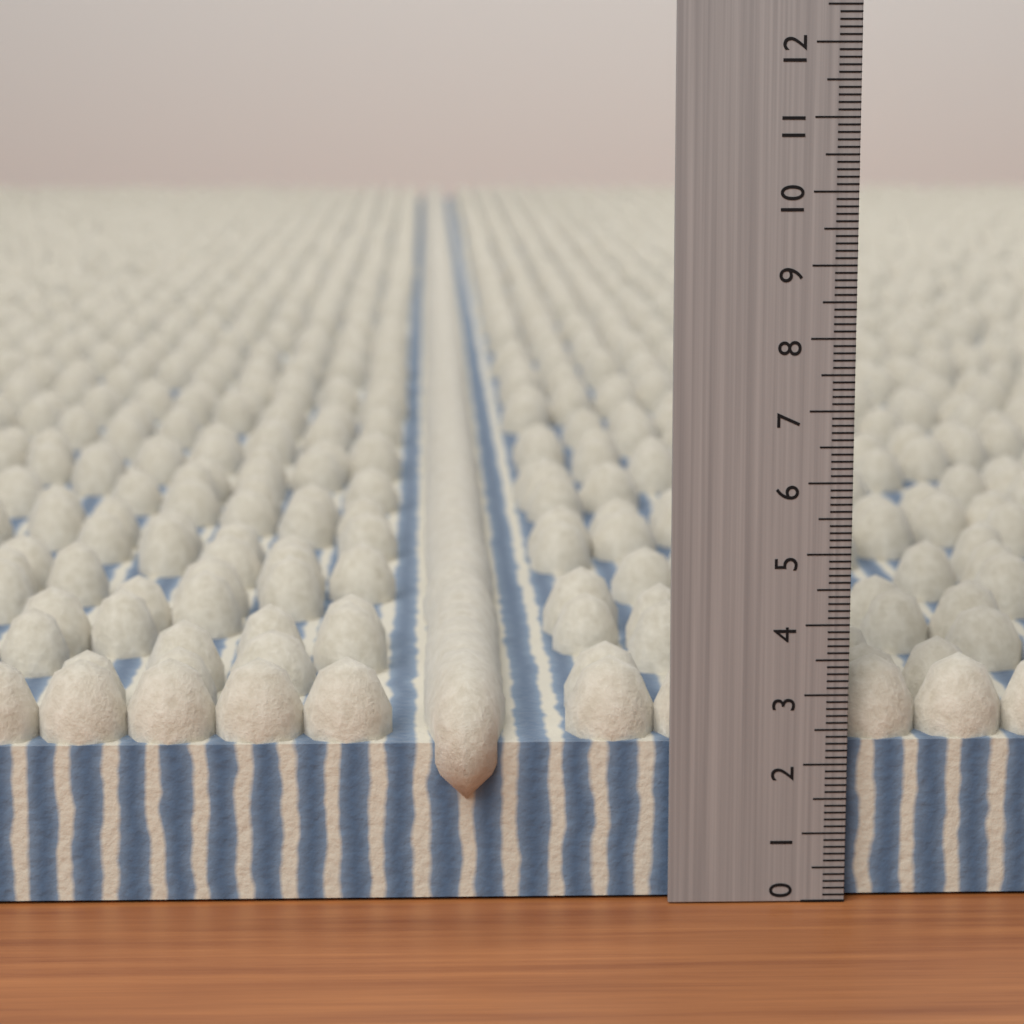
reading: 3.4 (no unit)
